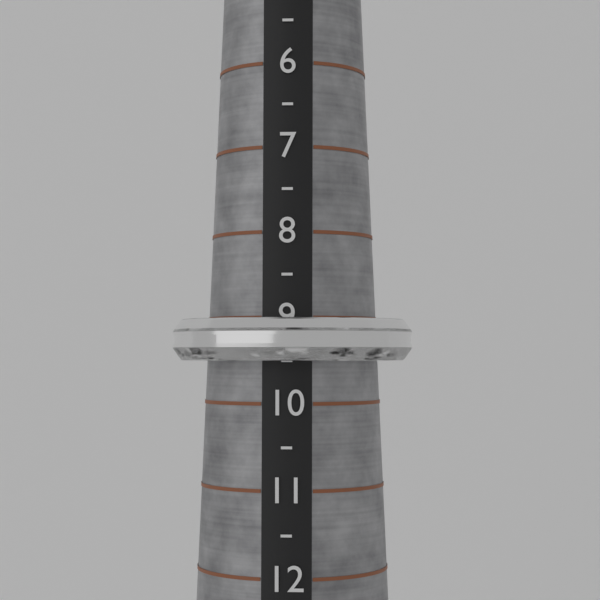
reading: 9.5 (no unit)
